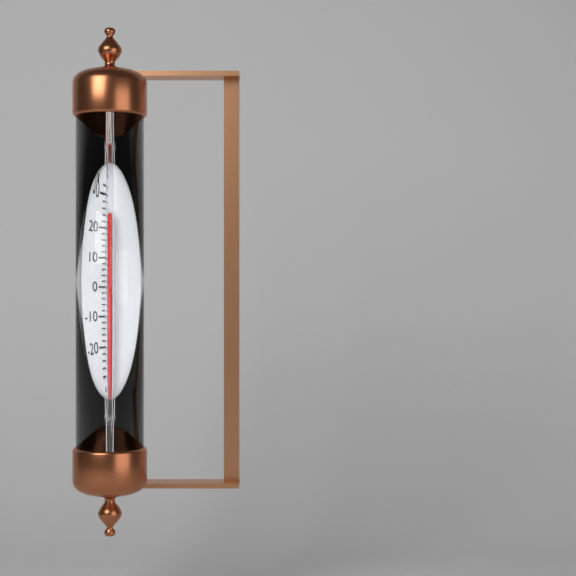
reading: 26 °C
